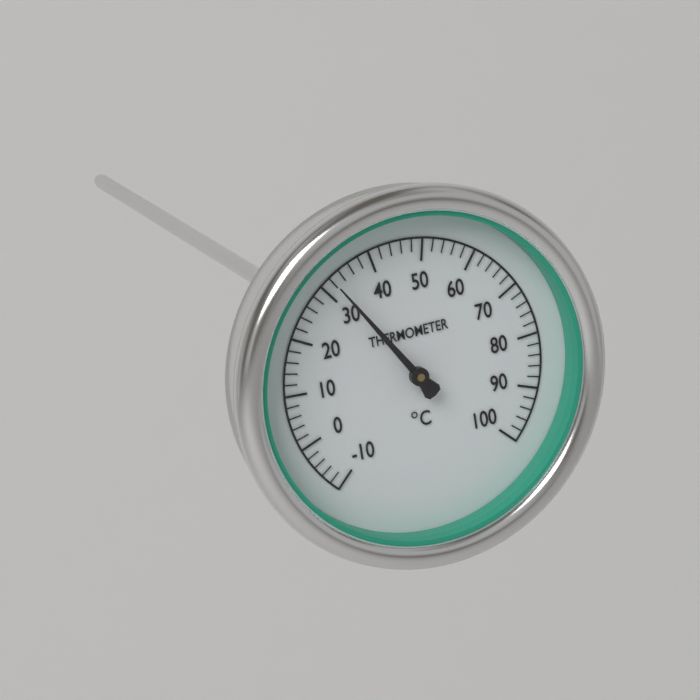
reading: 32 °C
